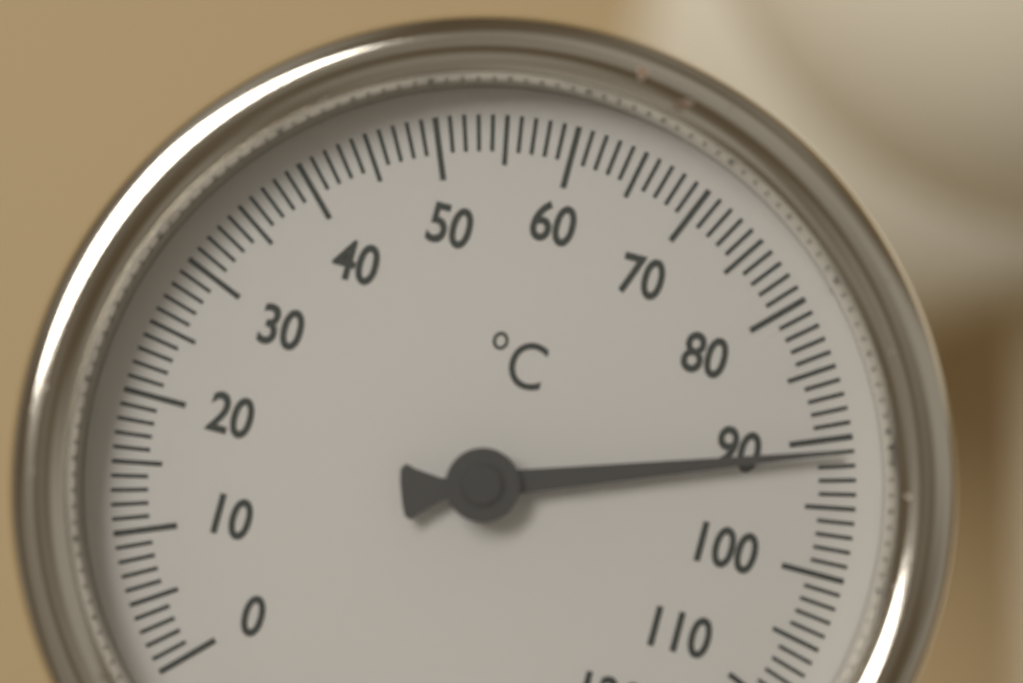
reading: 91 °C
